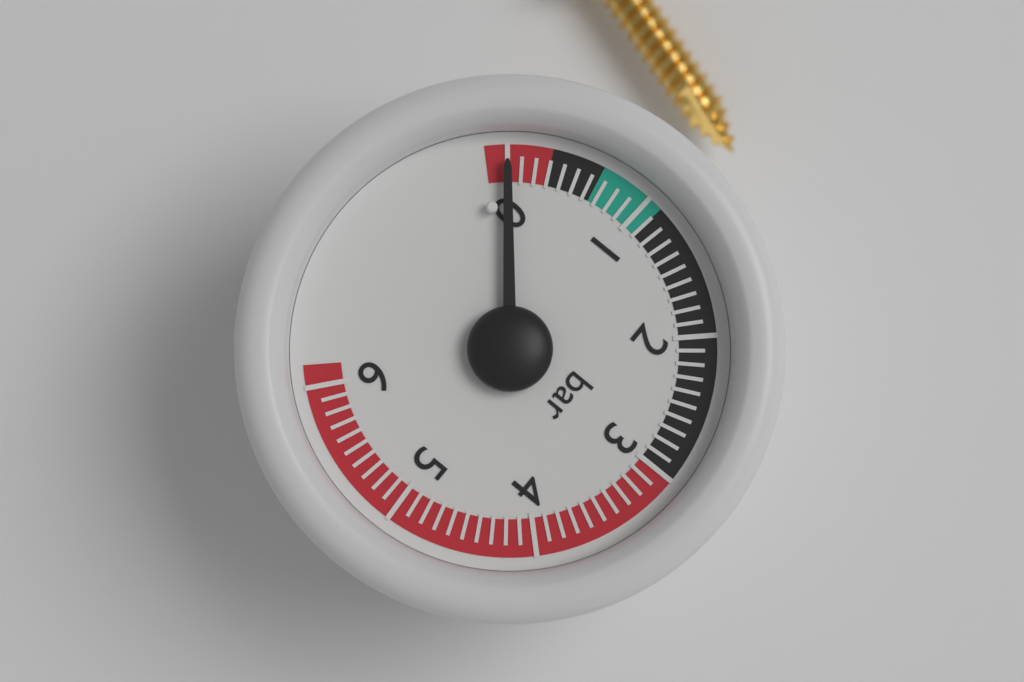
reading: 0.0 bar
